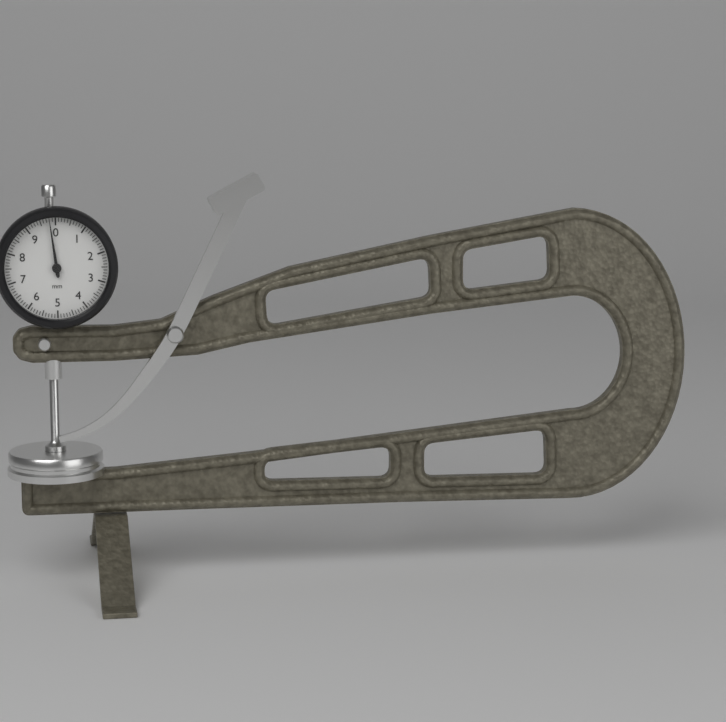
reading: 9.8 mm
